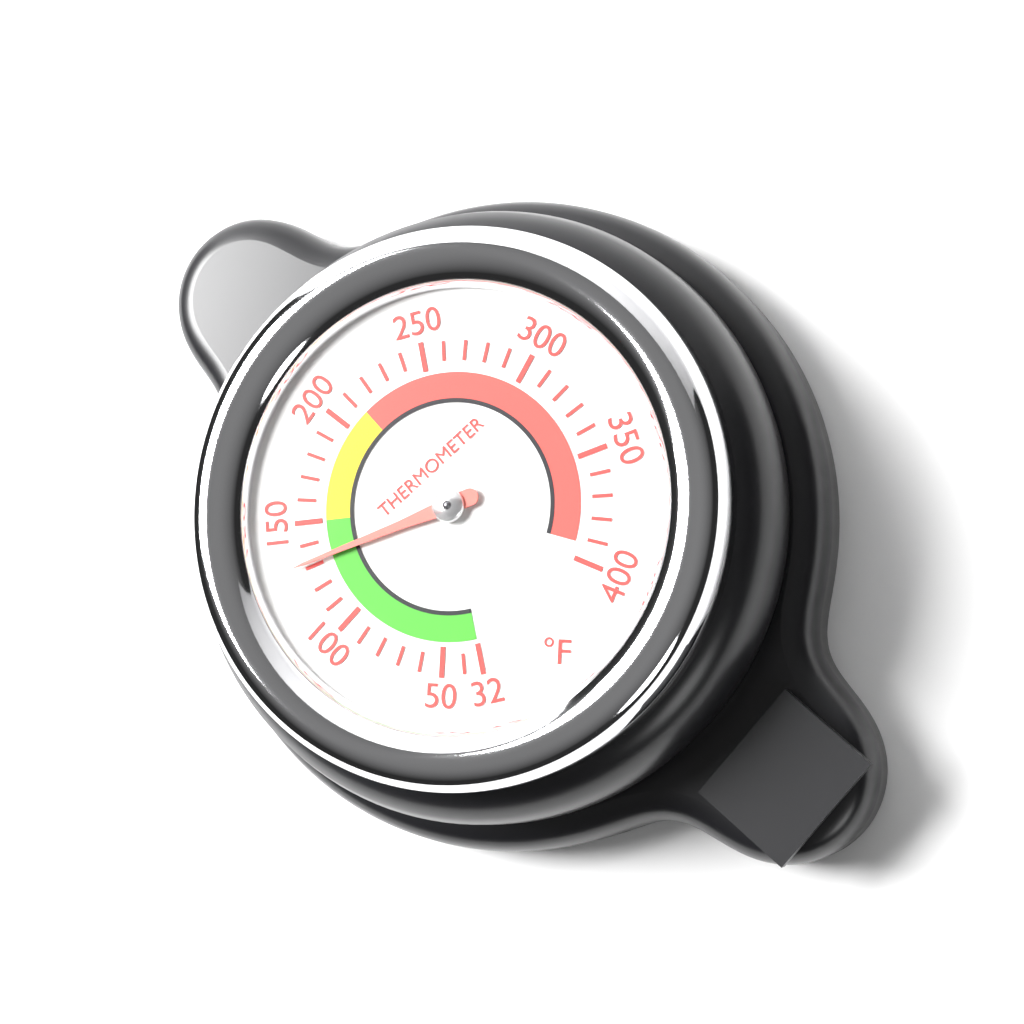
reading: 132 °F
